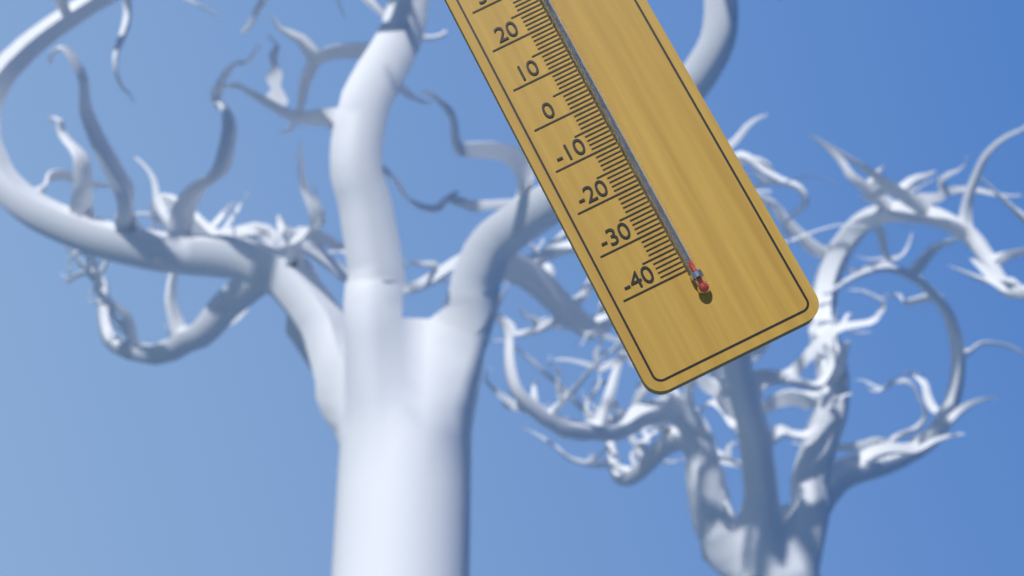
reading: -39 °C
